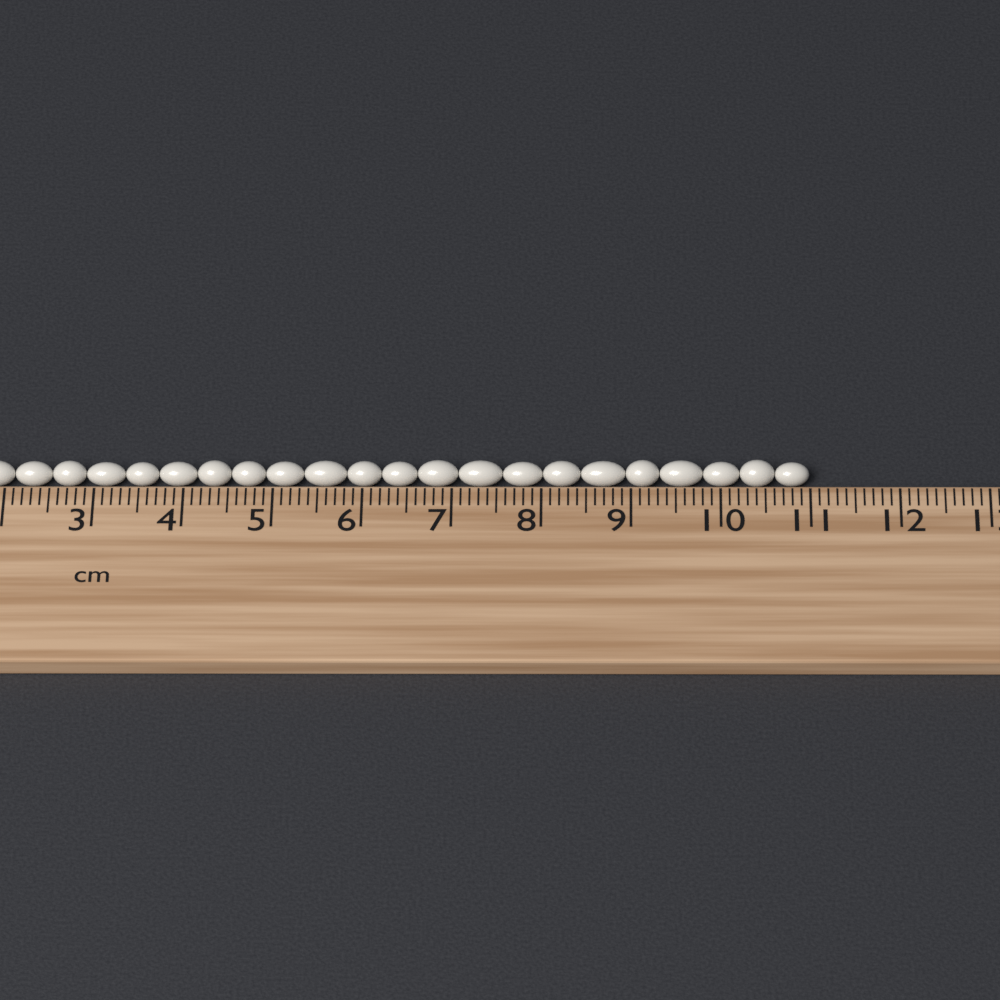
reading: 11.0 cm
